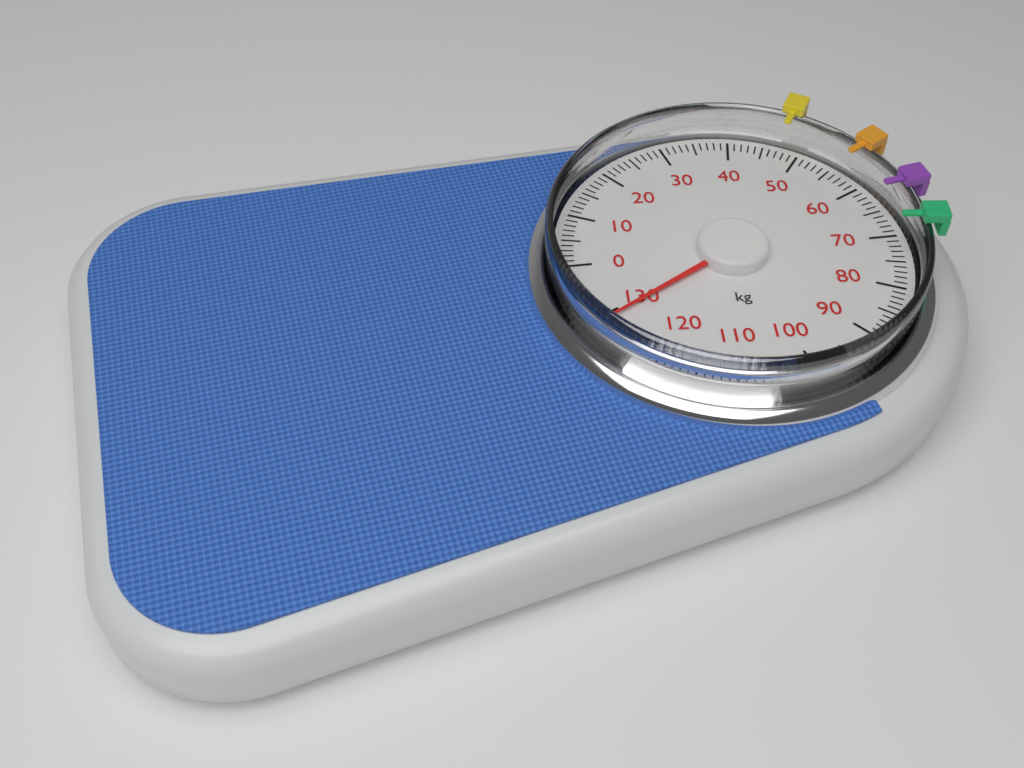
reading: 129 kg
